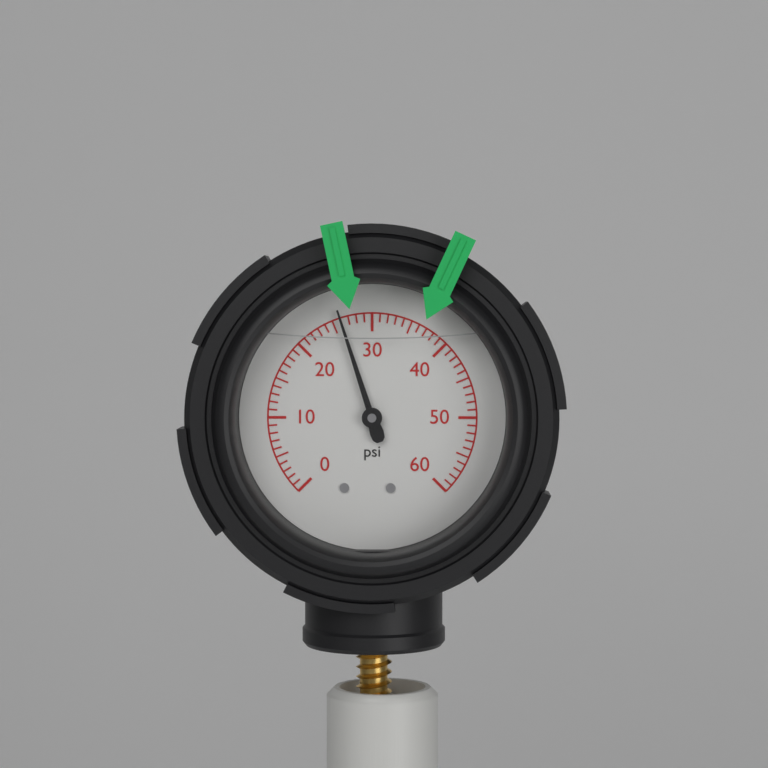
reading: 26 psi
